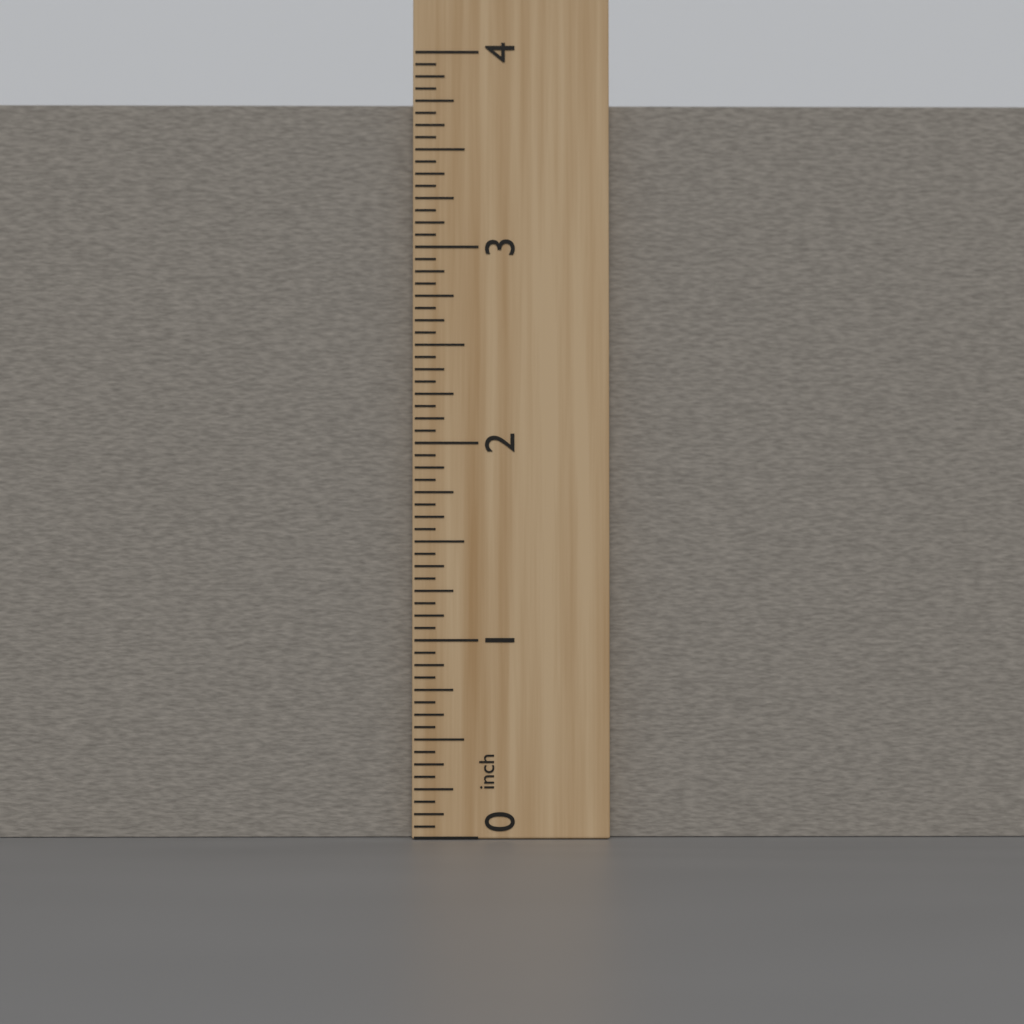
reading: 3.7500 inch
